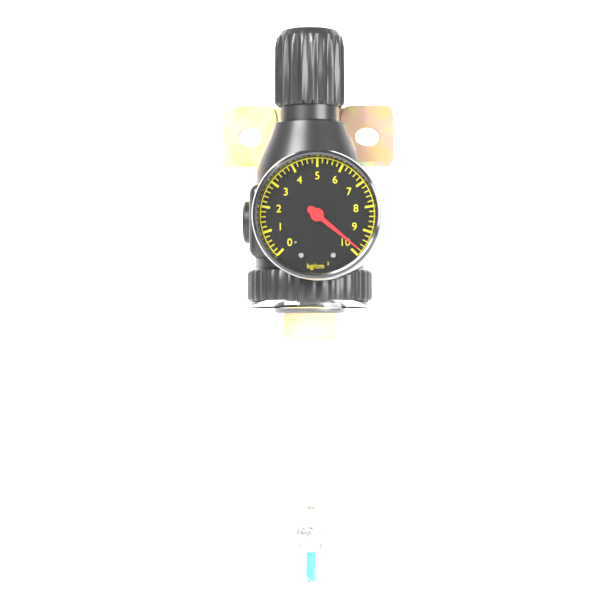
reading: 9.8 kg/cm²
